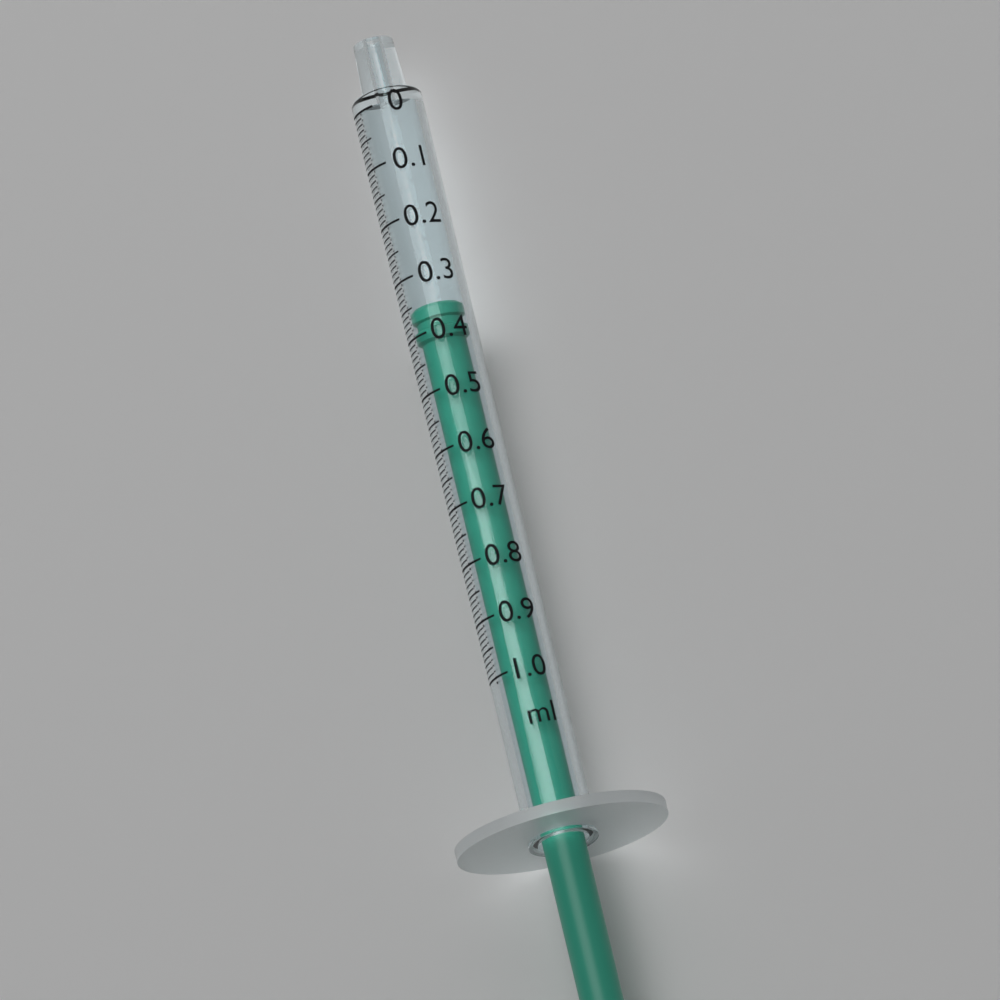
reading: 0.35 ml
